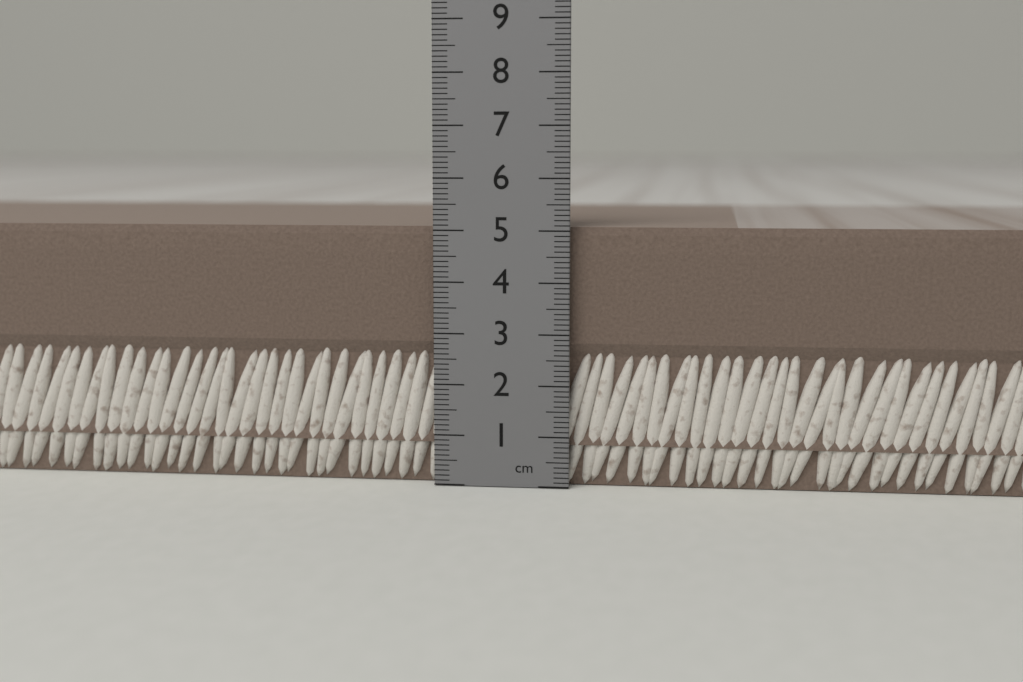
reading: 5.1 cm
